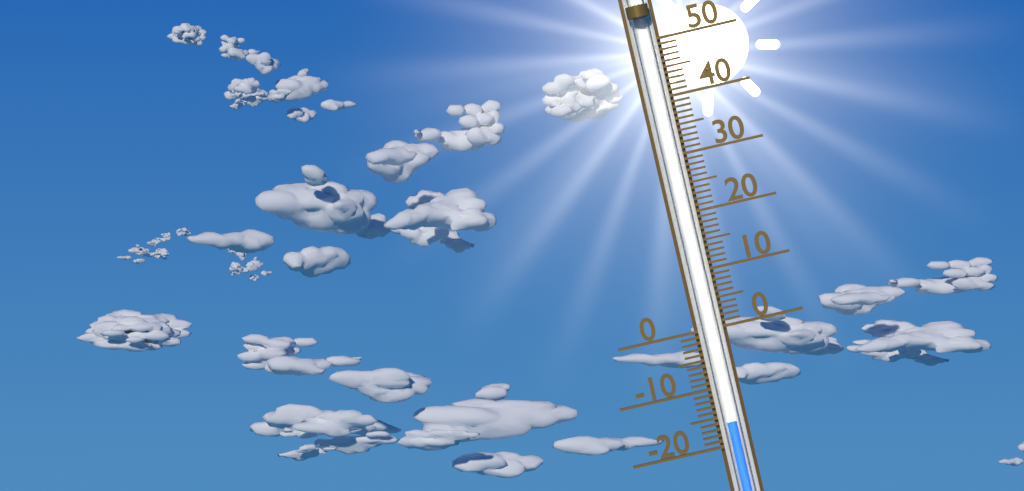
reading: -16 (no unit)
